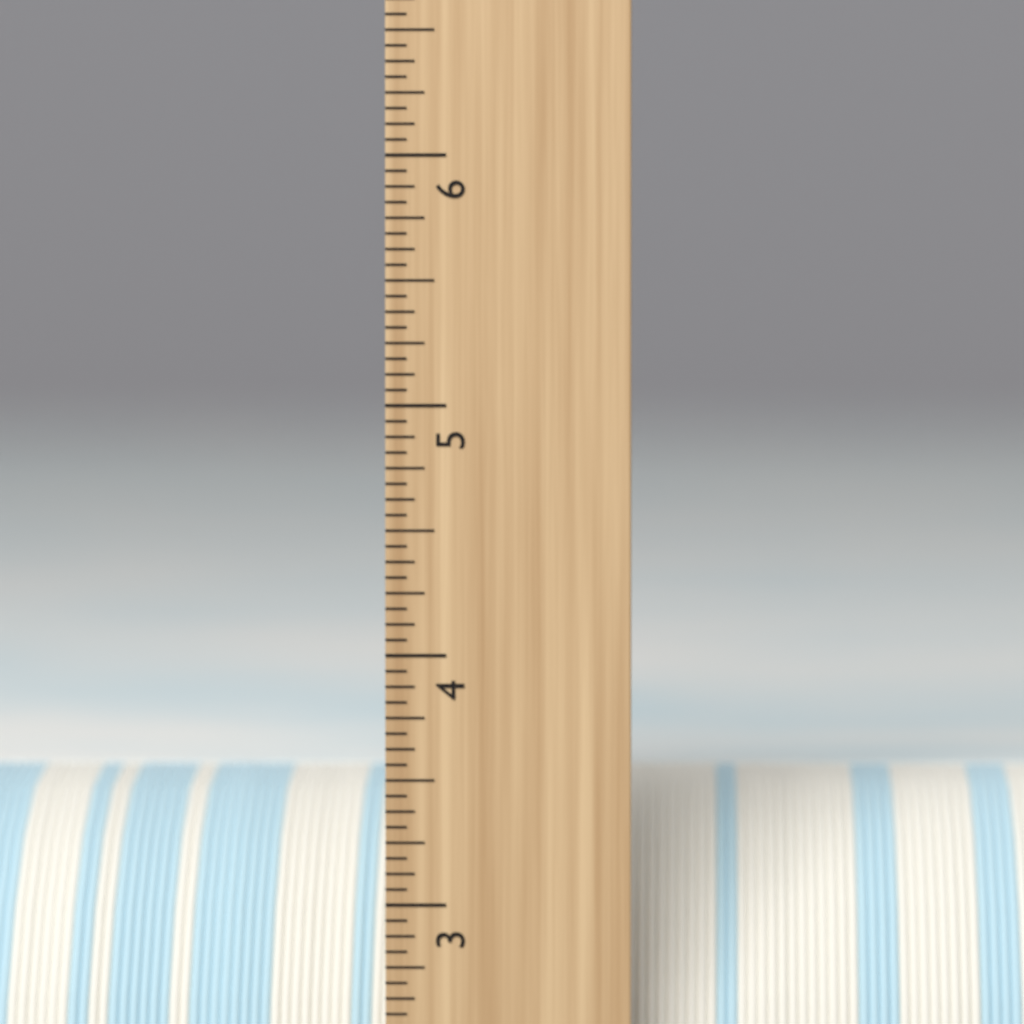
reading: 3.4375 inch
